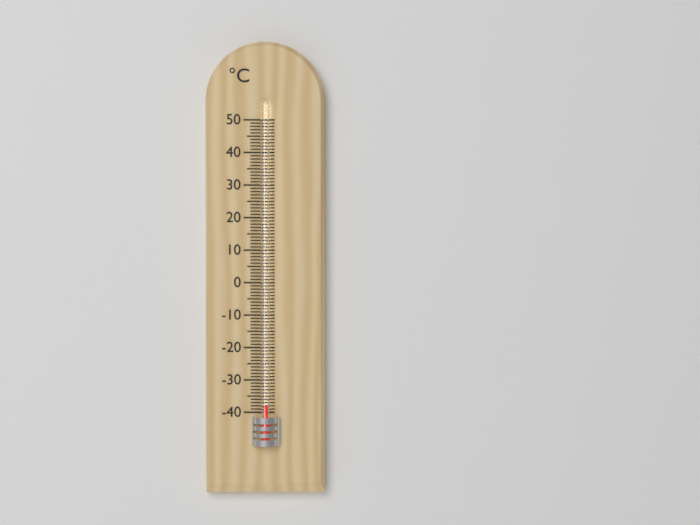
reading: -38 °C
